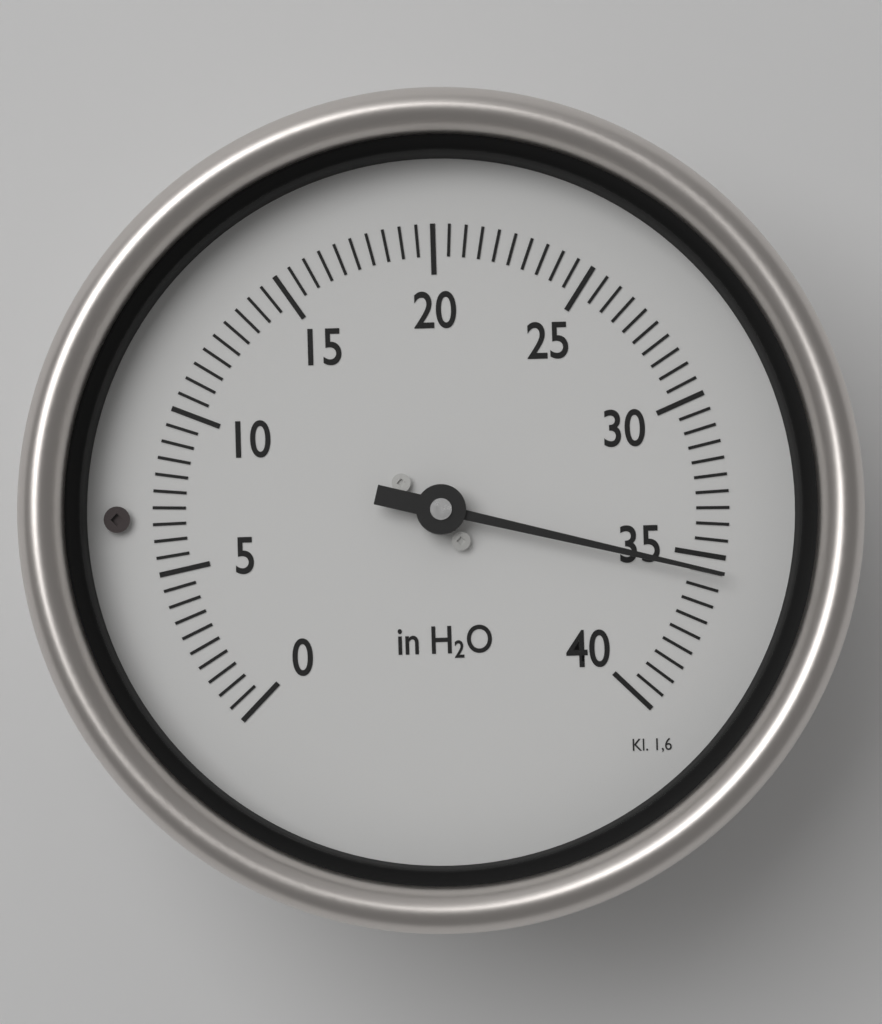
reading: 35.5 in H2O
